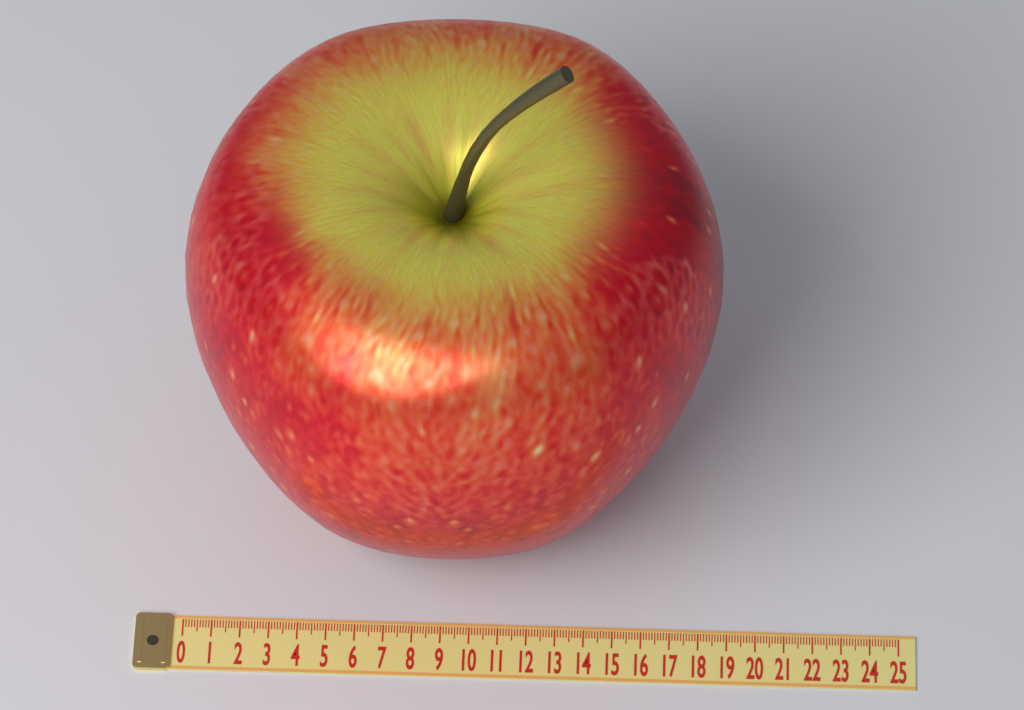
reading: 18.5 (no unit)
